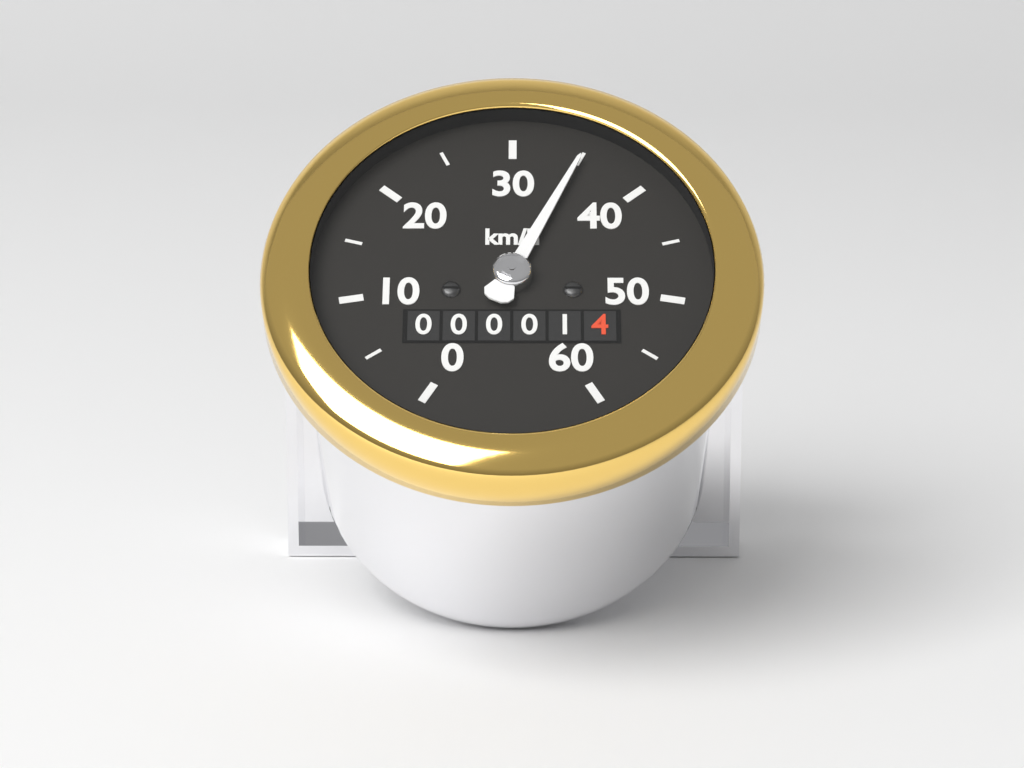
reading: 35 km/h
